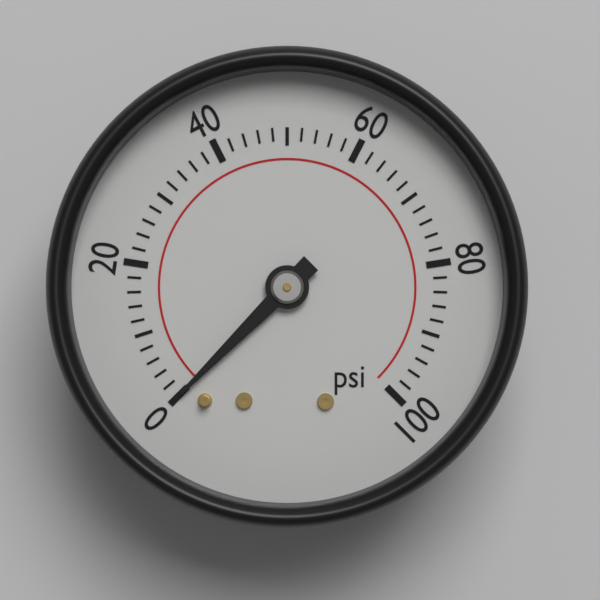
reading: 0 psi
